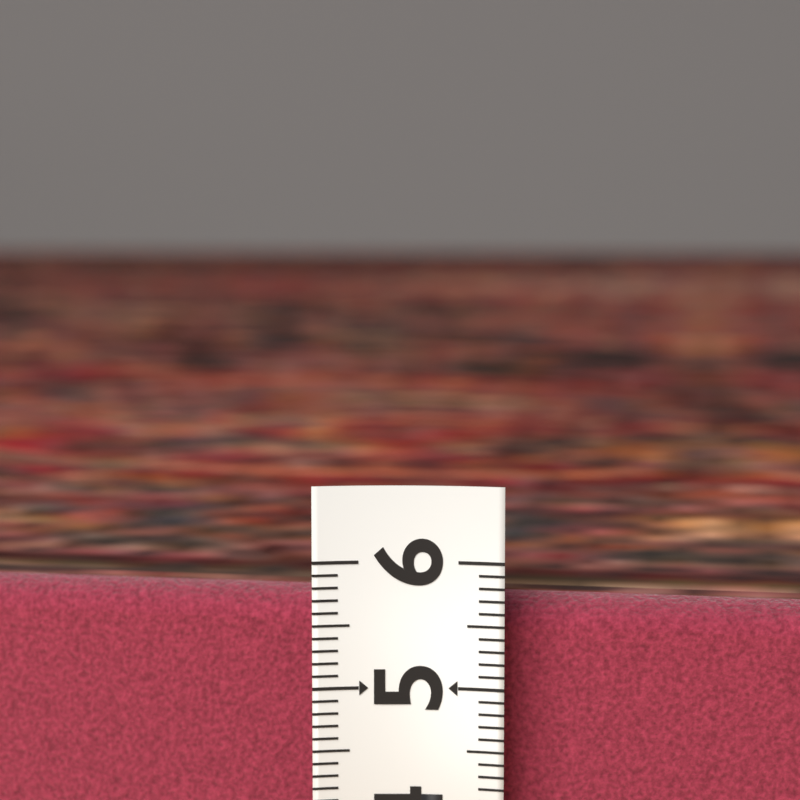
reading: 5.7 (no unit)
